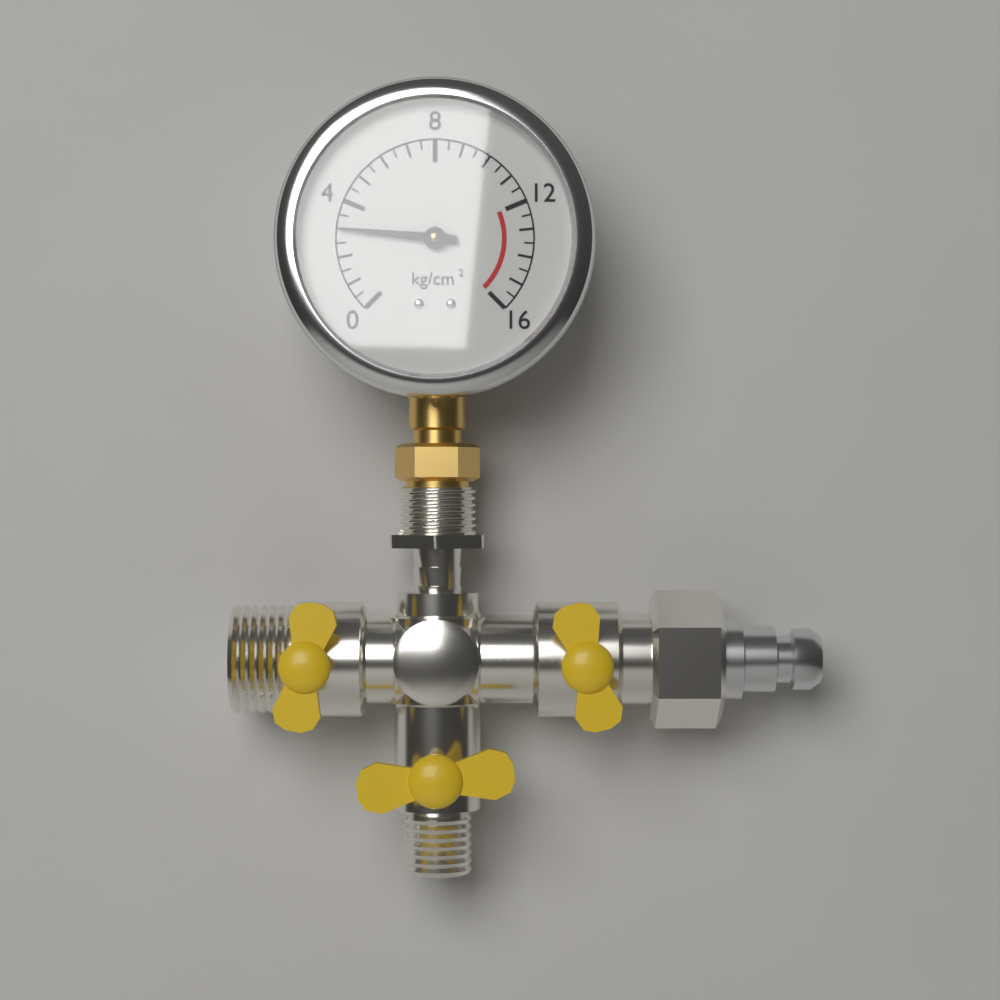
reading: 3.0 kg/cm²
